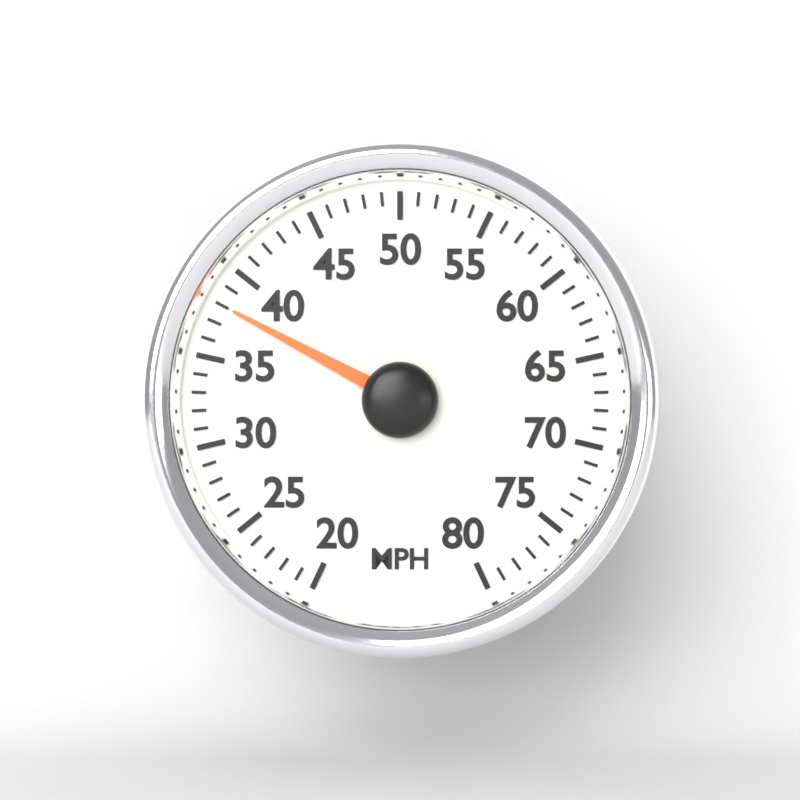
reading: 38 MPH
